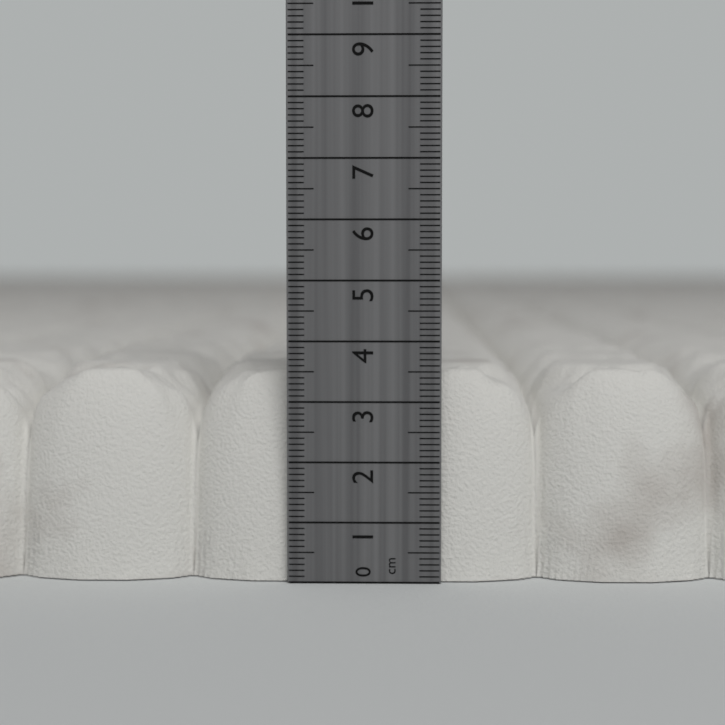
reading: 3.5 cm
